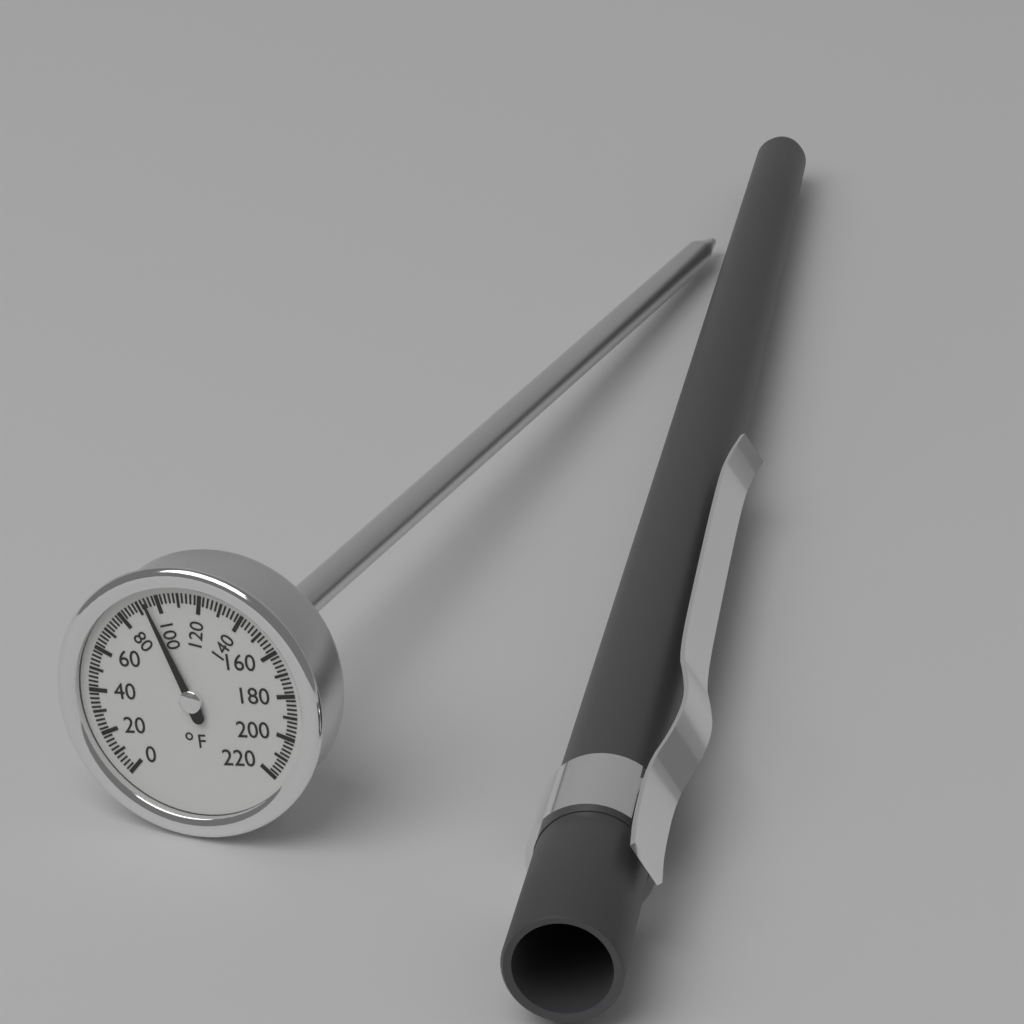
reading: 94 °F
